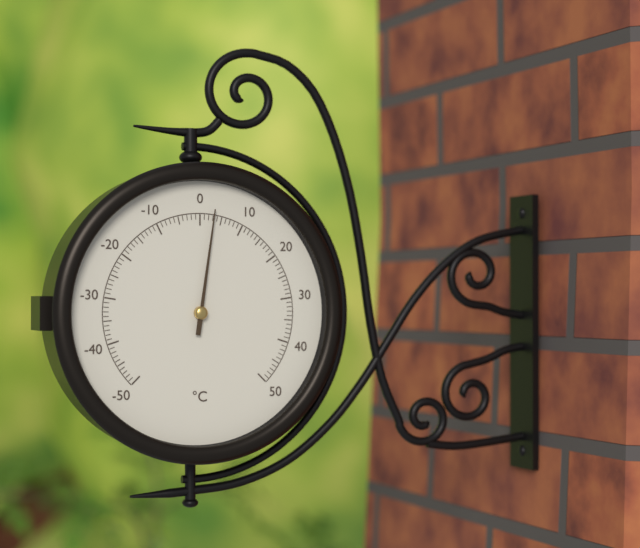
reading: 3 °C
